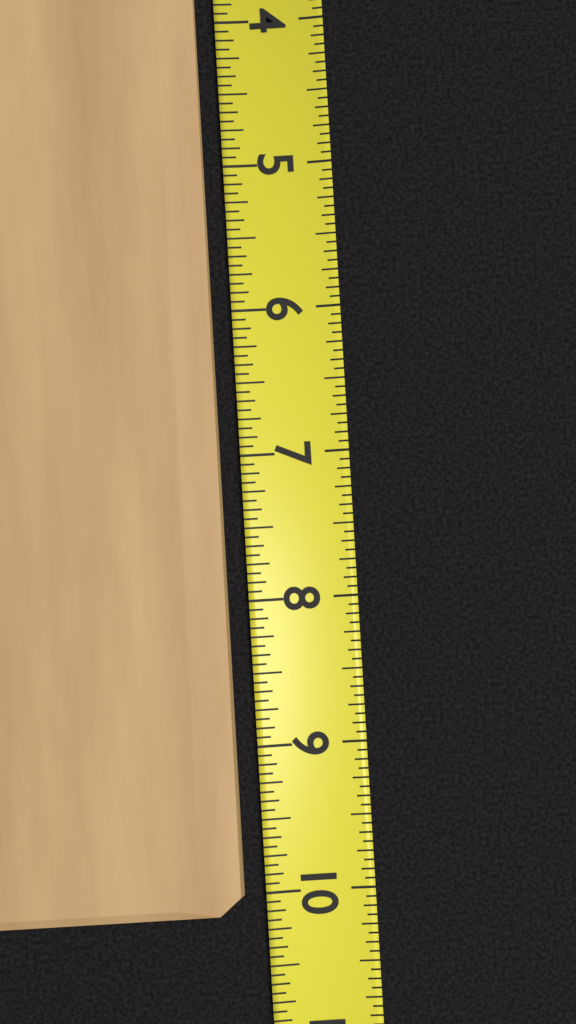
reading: 10.1250 (no unit)
